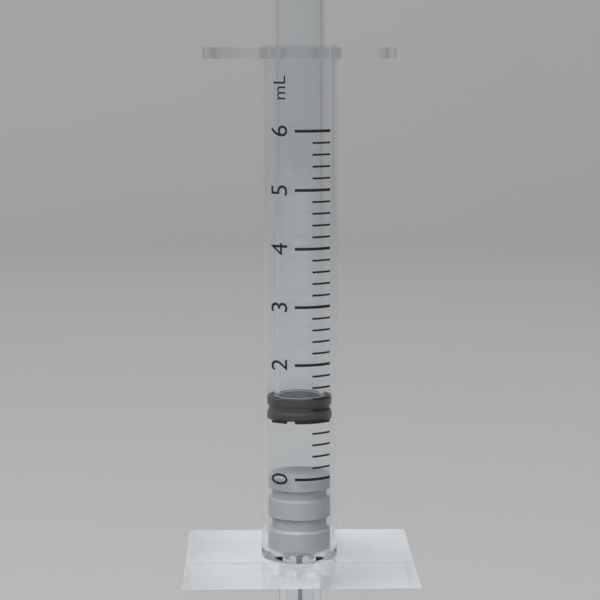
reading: 1.0 mL
